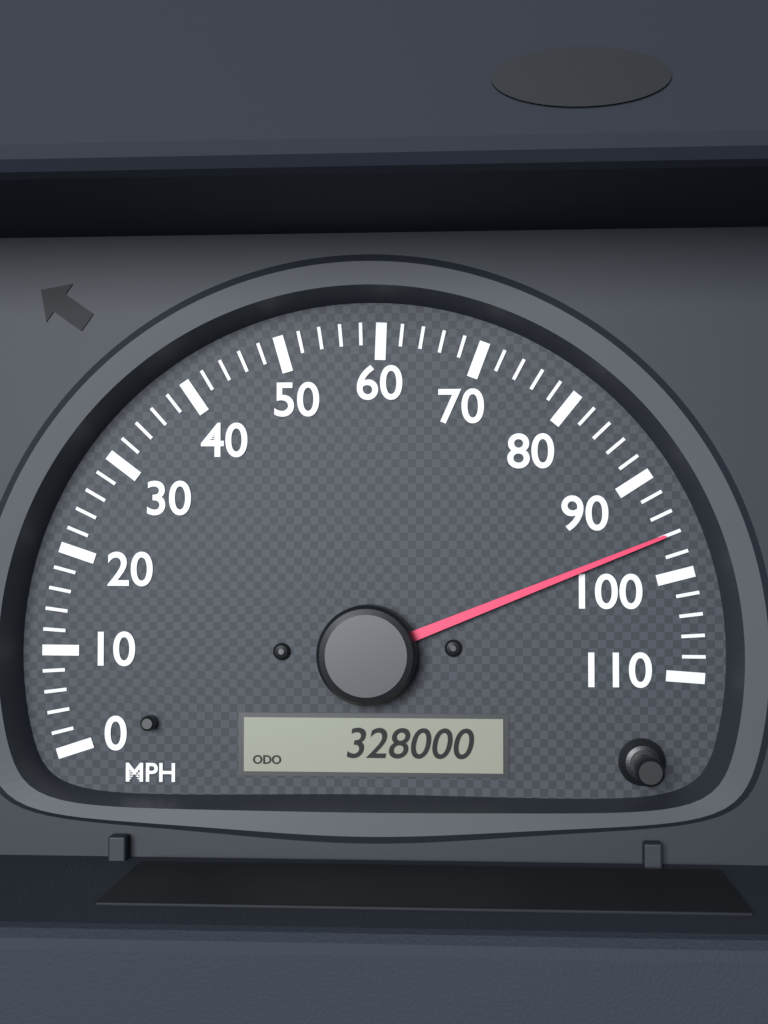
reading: 96 MPH
